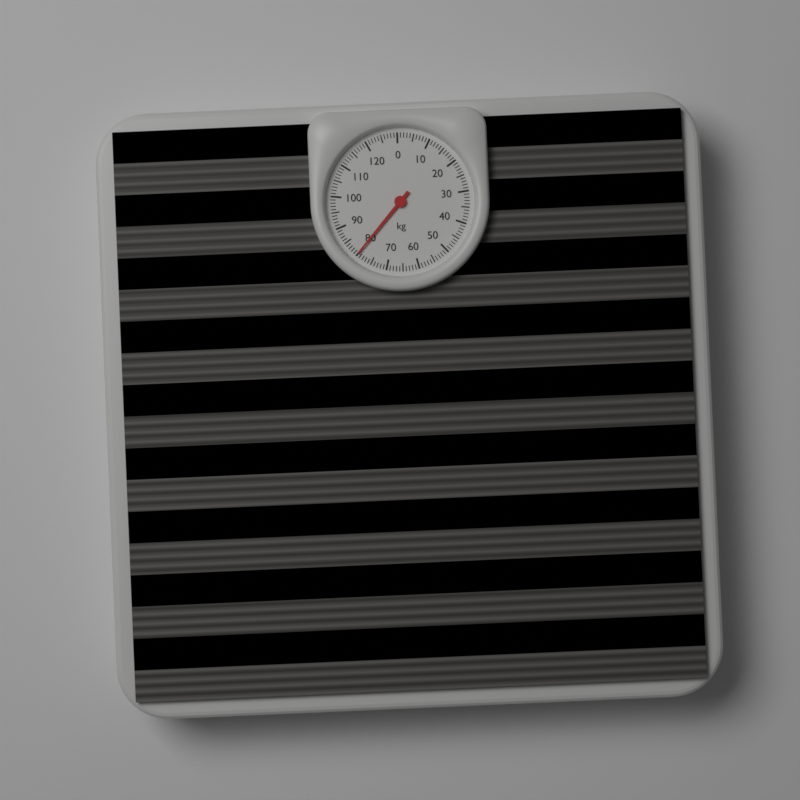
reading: 80 kg
